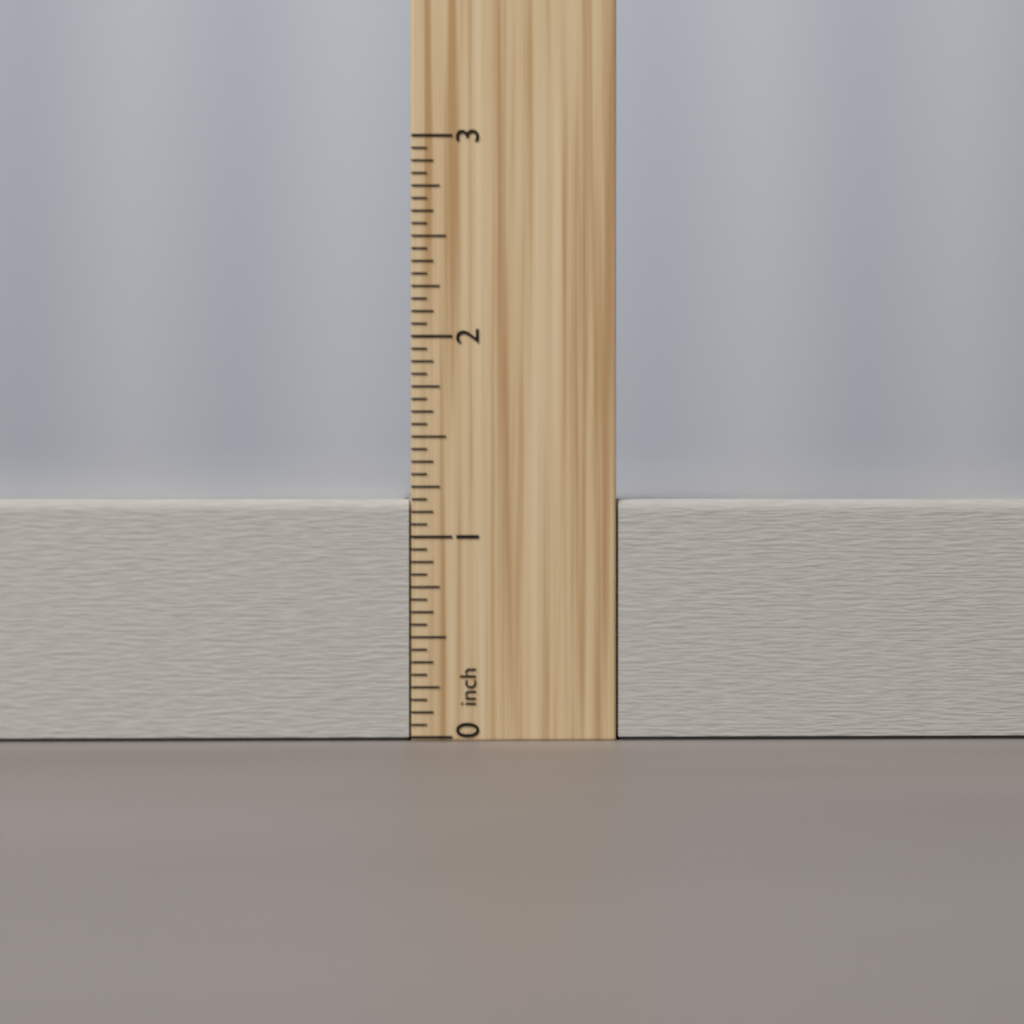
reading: 1.1875 inch
